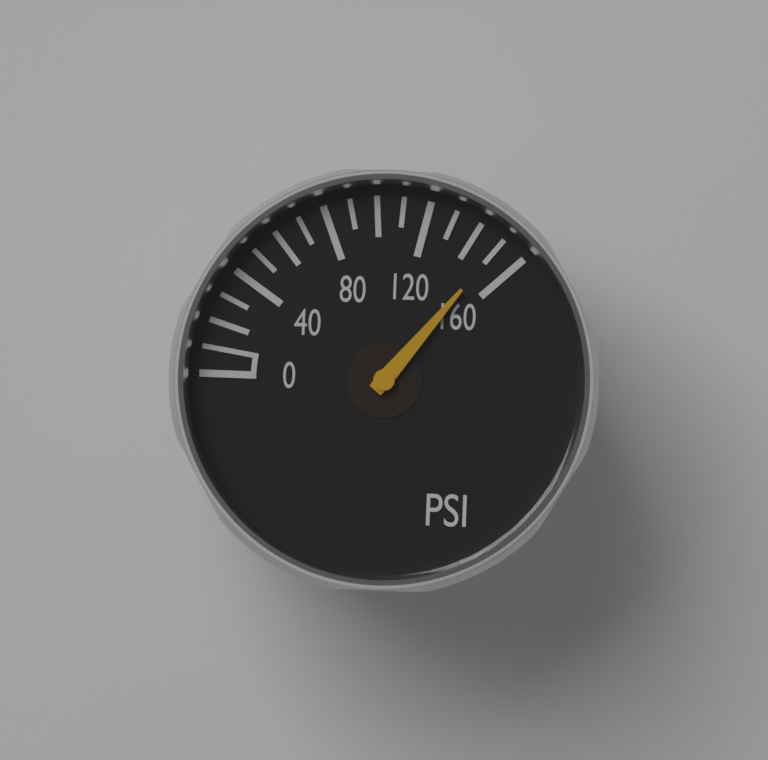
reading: 150 psi
